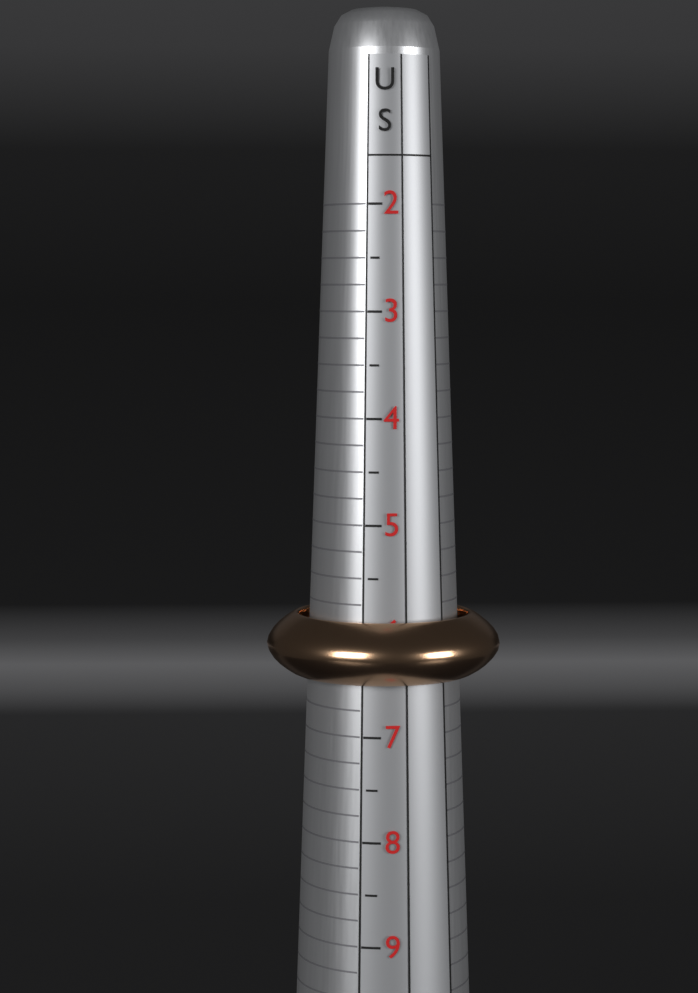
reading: 6.50 US
